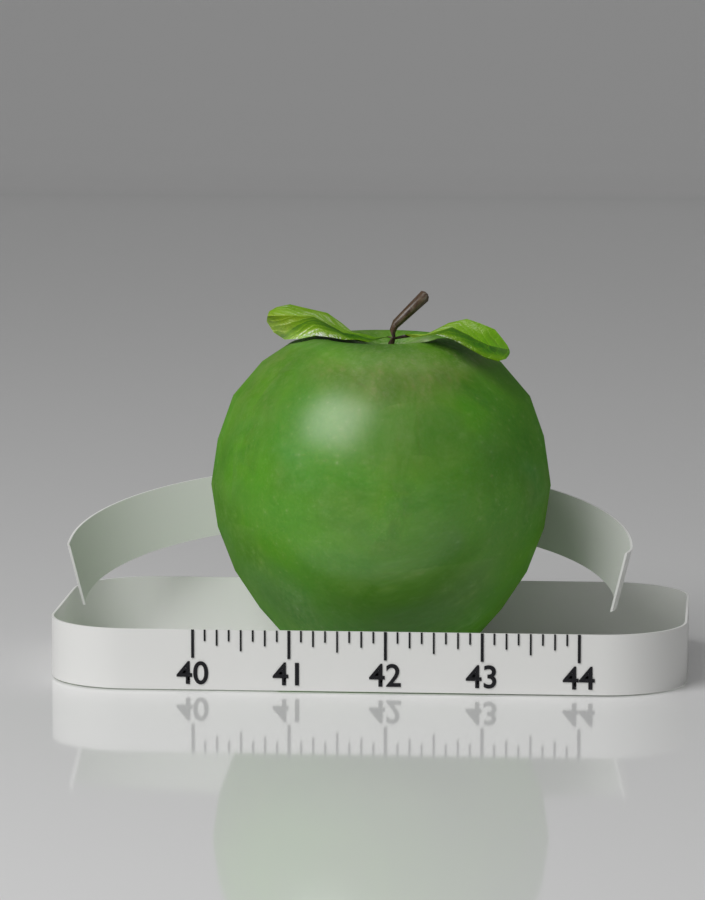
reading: 43.625 (no unit)
